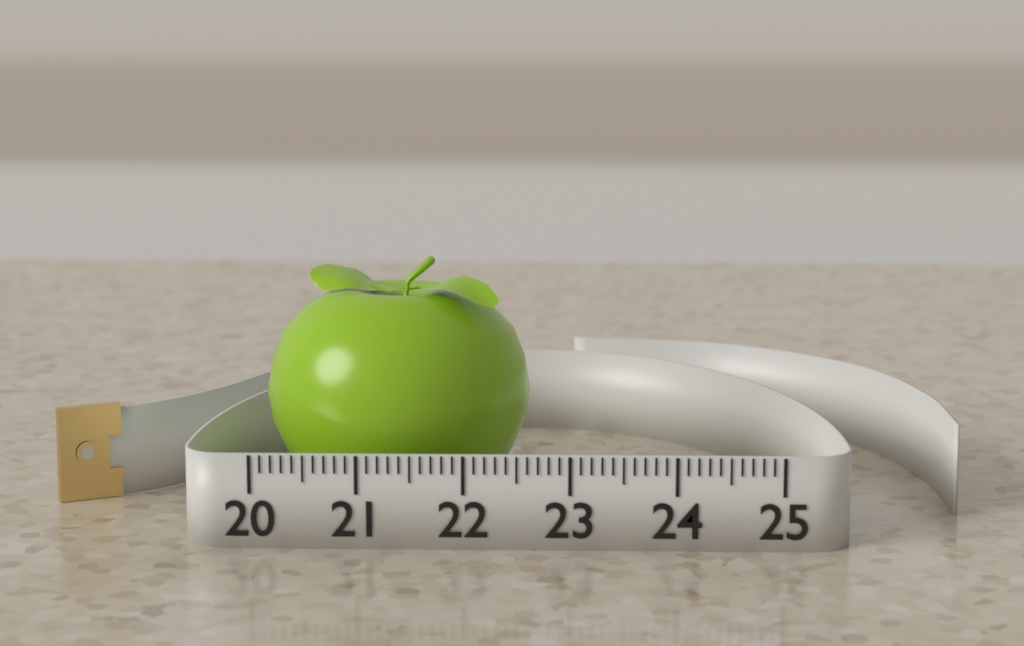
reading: 22.6 (no unit)
